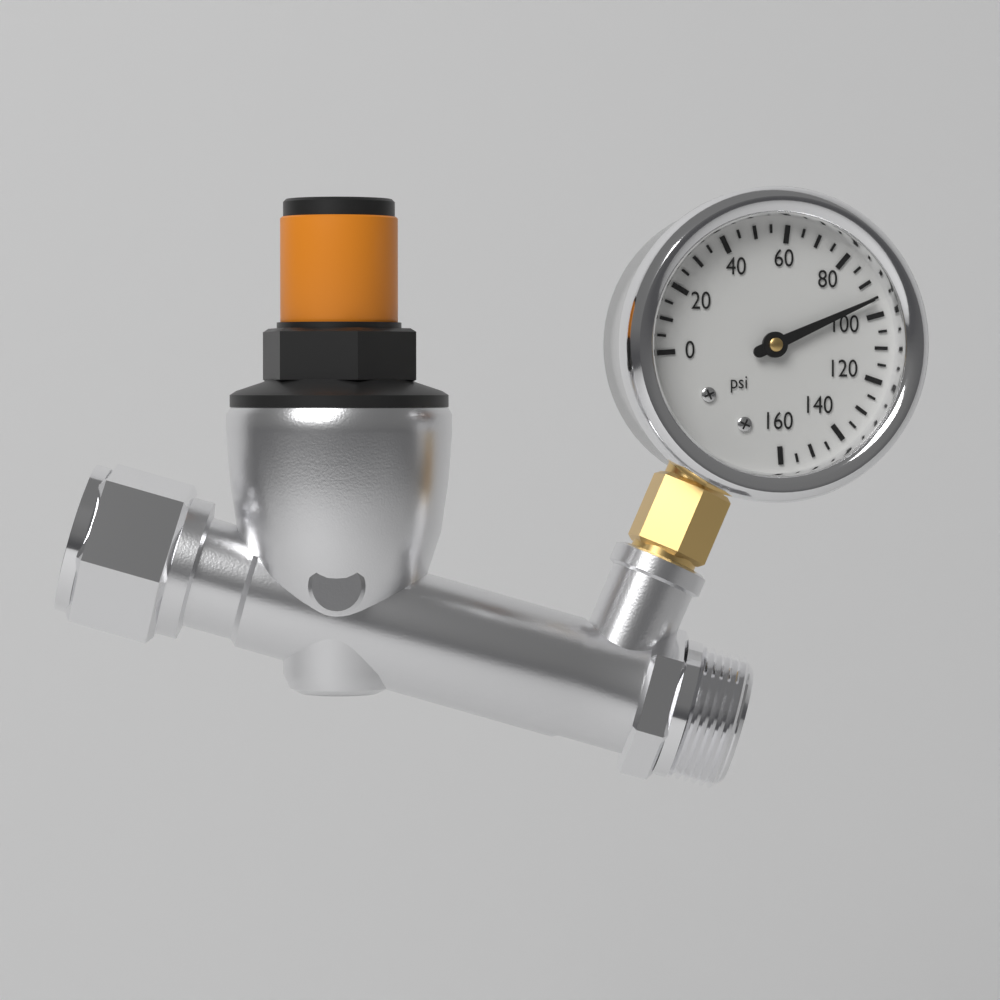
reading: 95 psi
